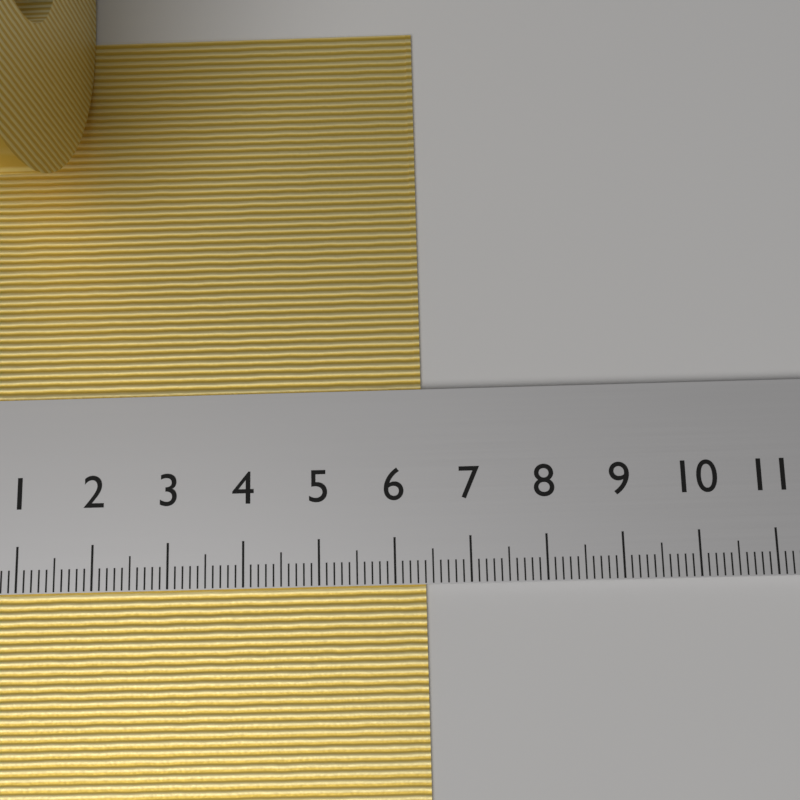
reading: 6.4 cm
